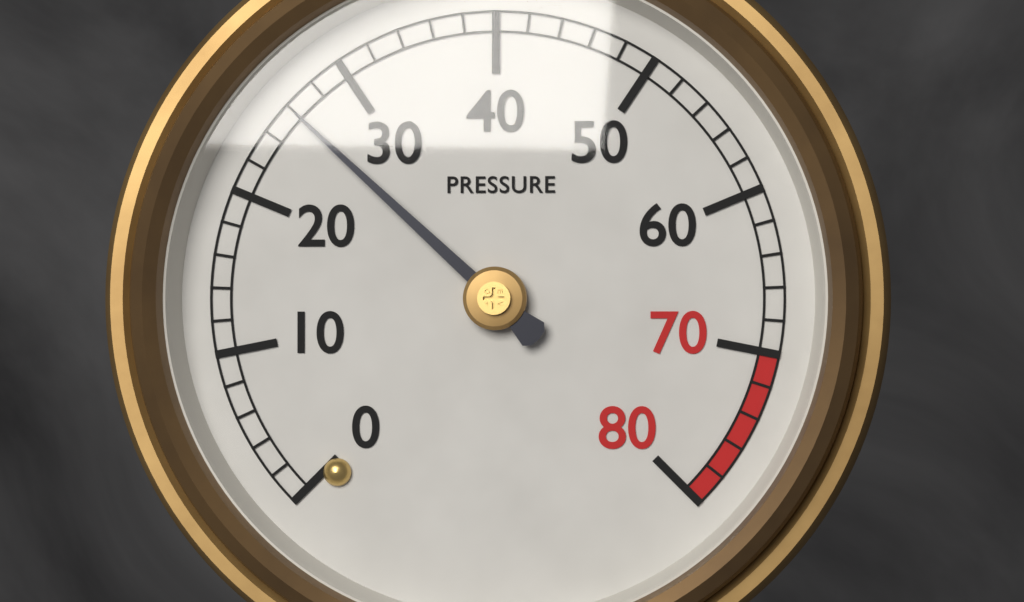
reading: 26 (no unit)
